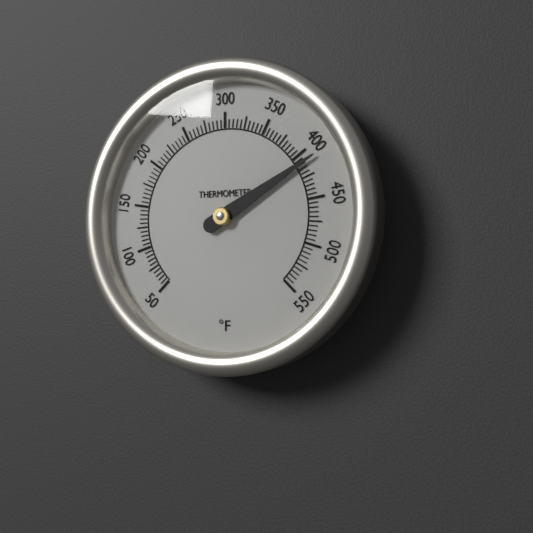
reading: 410 °F
